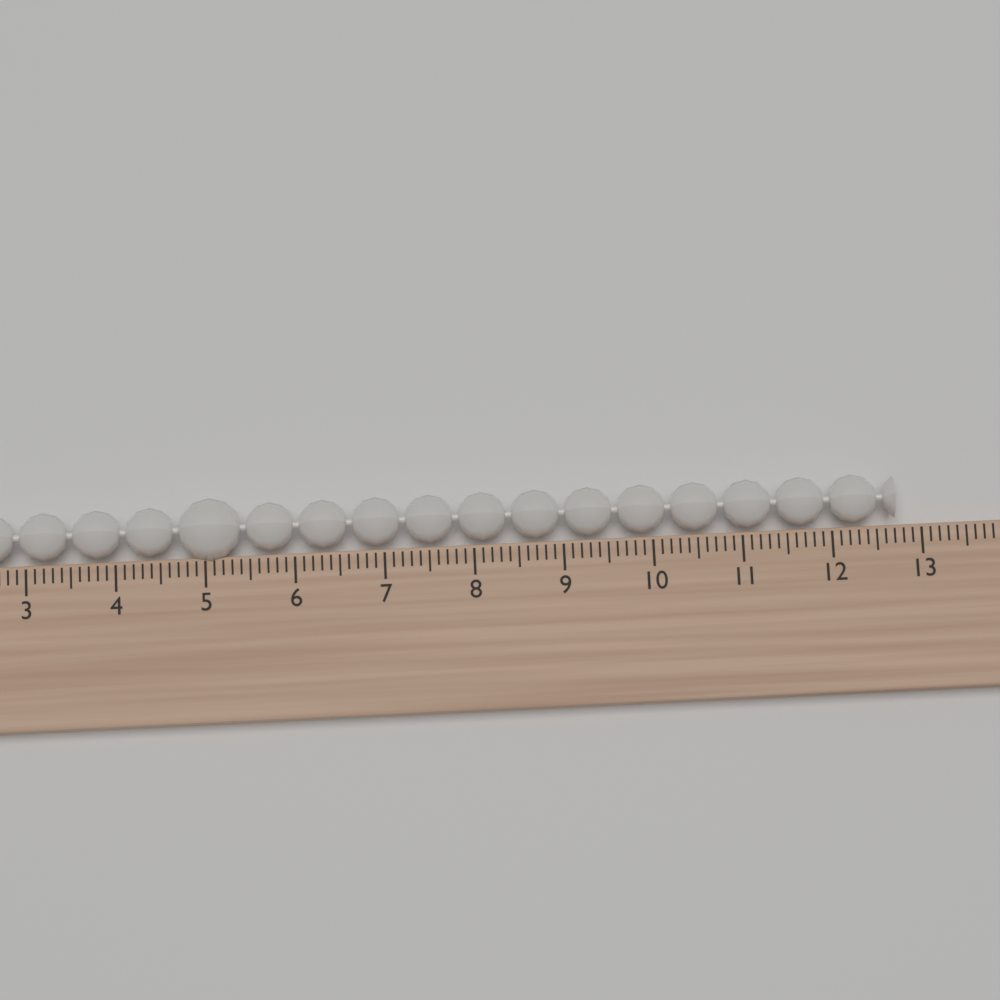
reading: 12.7 (no unit)
